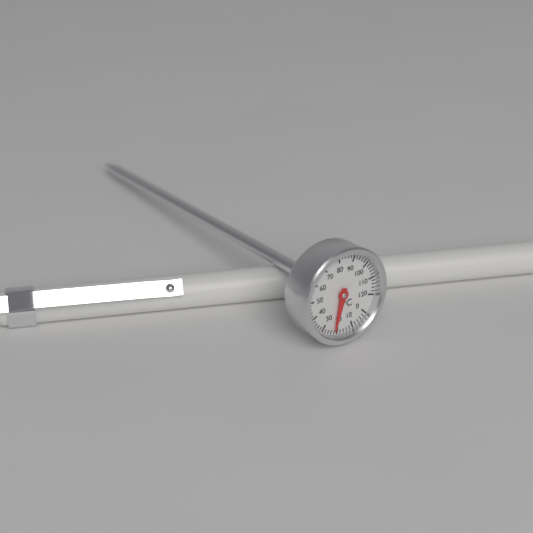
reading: 22 °C
